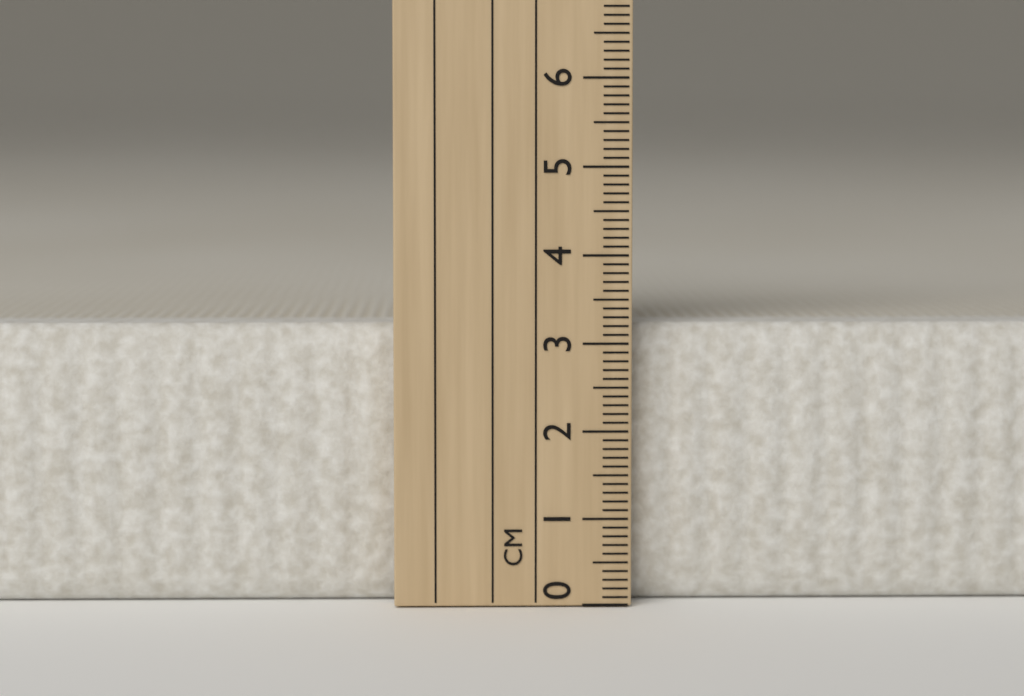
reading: 3.2 cm
